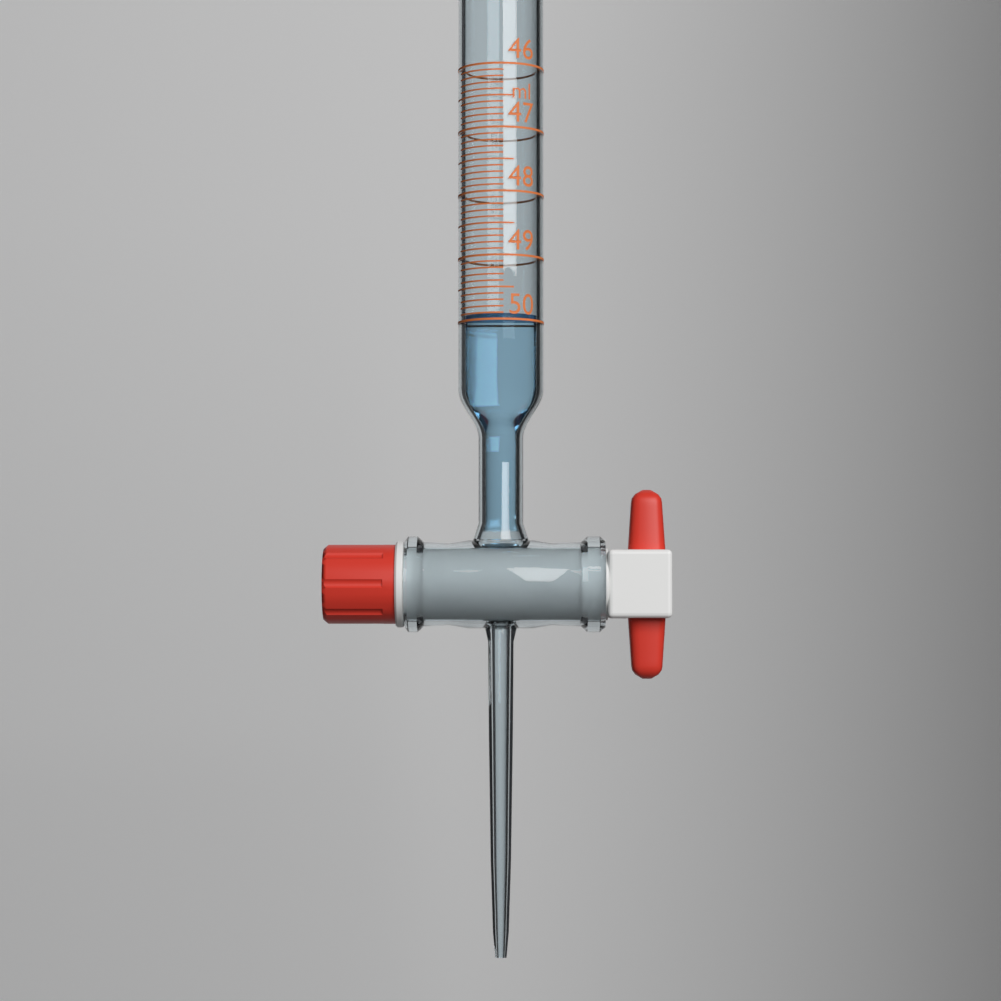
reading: 49.9 ml
